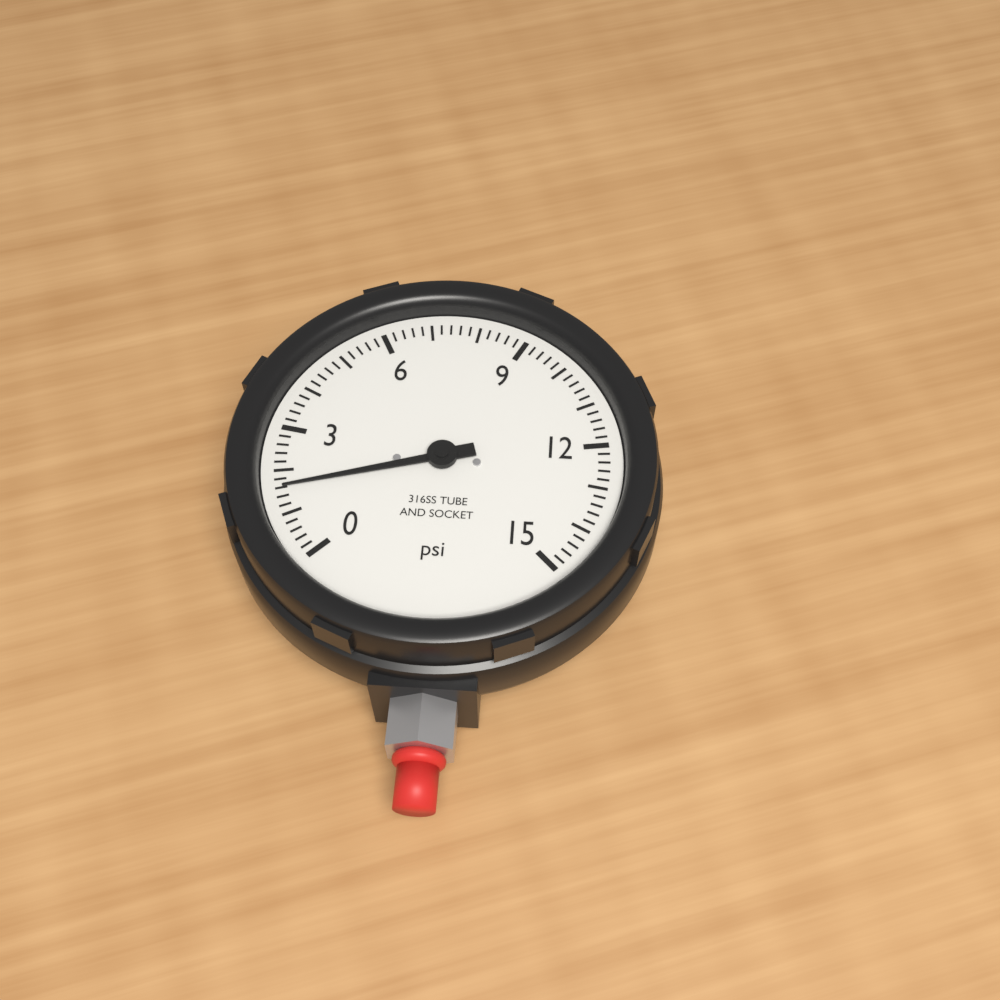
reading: 1.6 psi
